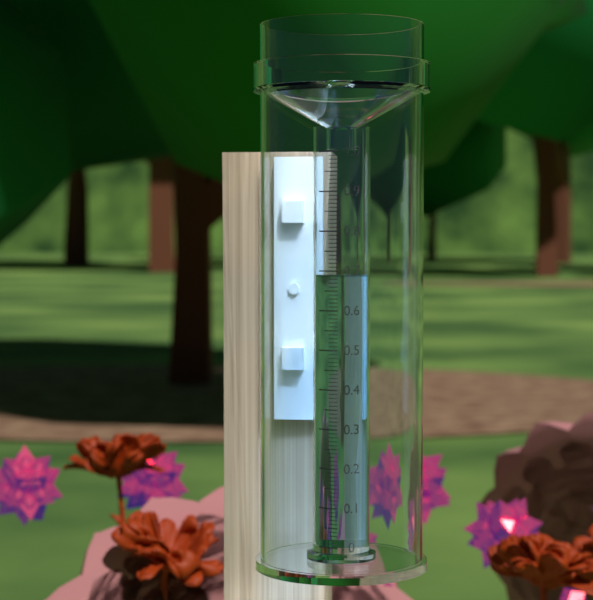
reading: 0.69 (no unit)
